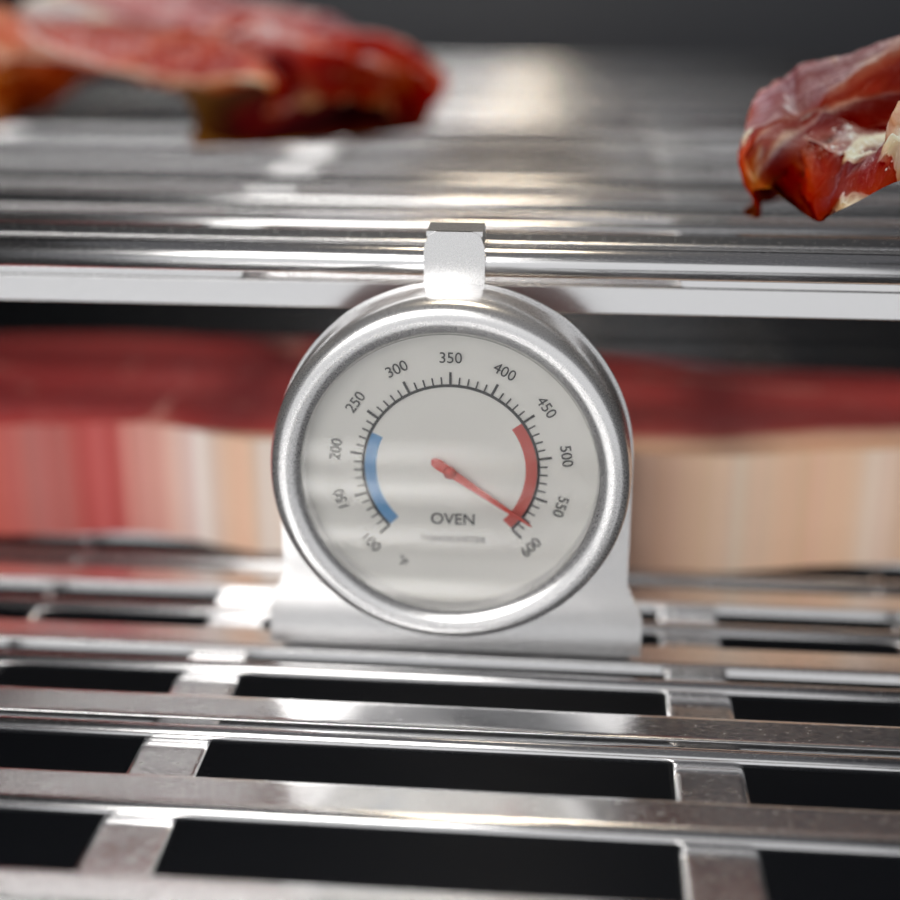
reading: 580 °F
